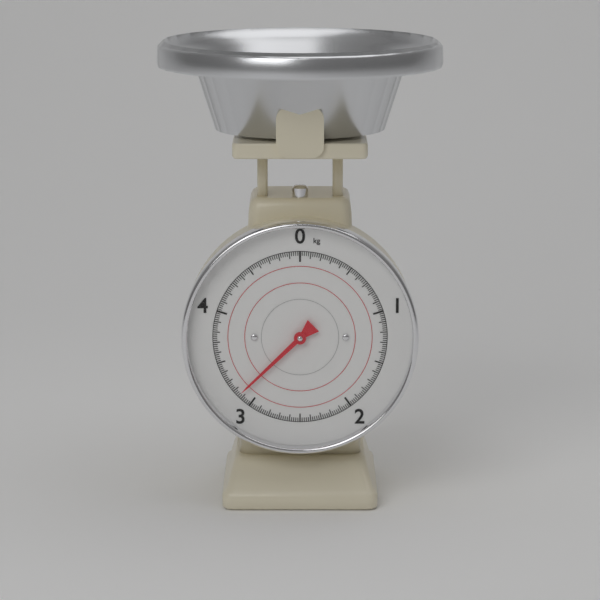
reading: 3.14 kg
